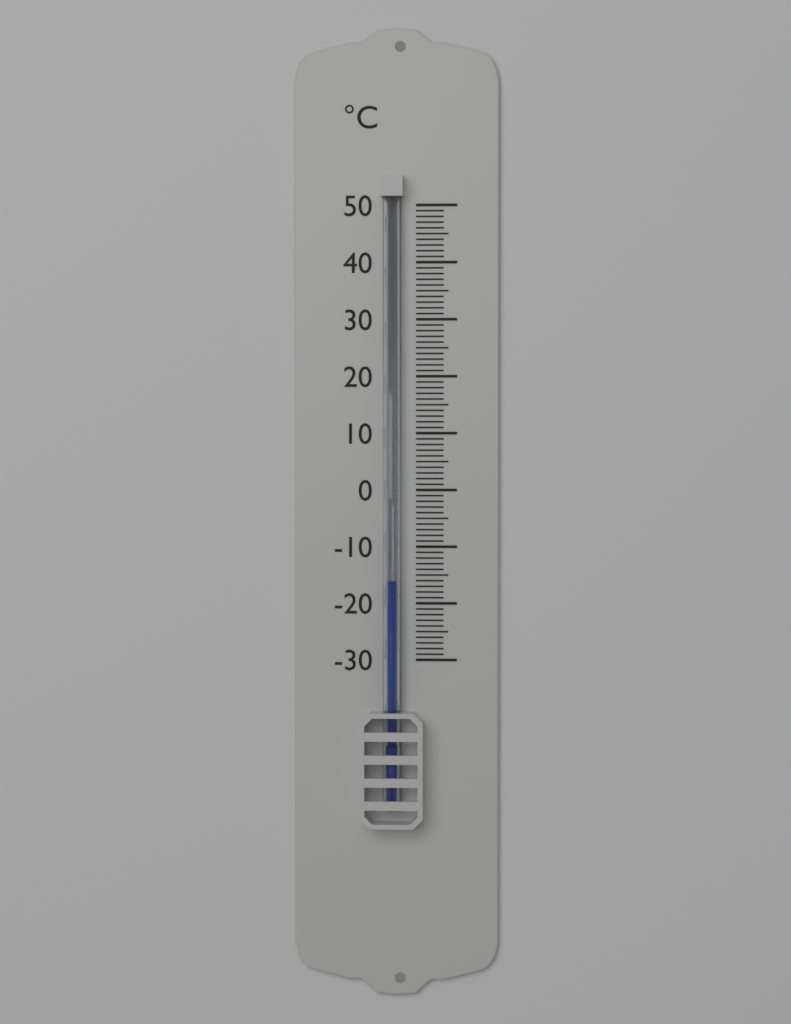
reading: -16 °C
